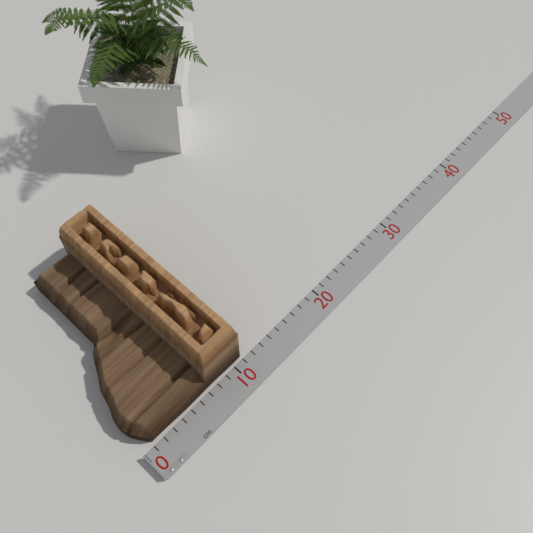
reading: 11 cm
